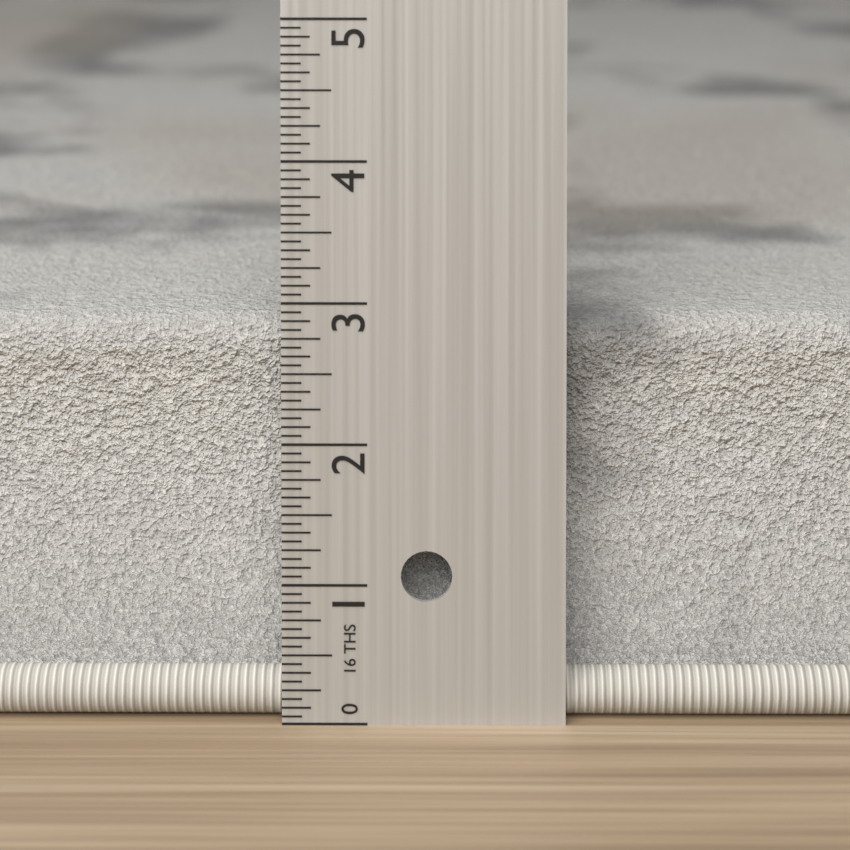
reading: 2.8125 in
